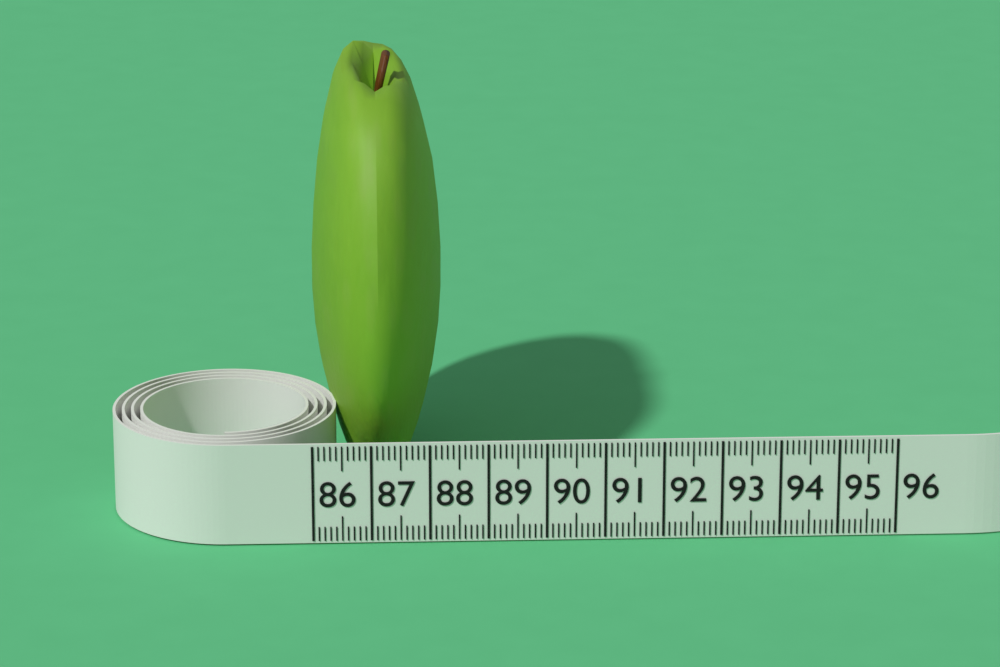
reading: 88.3 (no unit)
